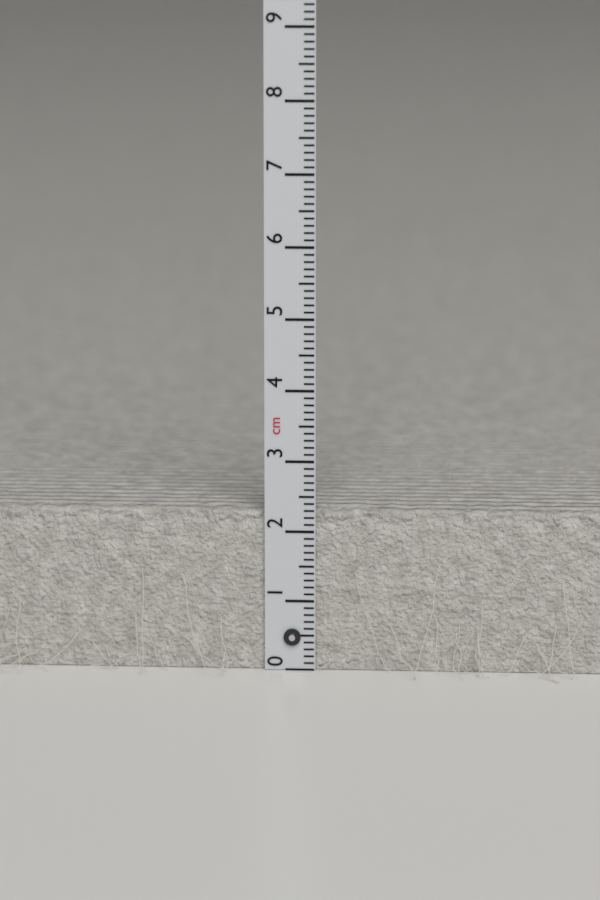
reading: 2.3 cm
